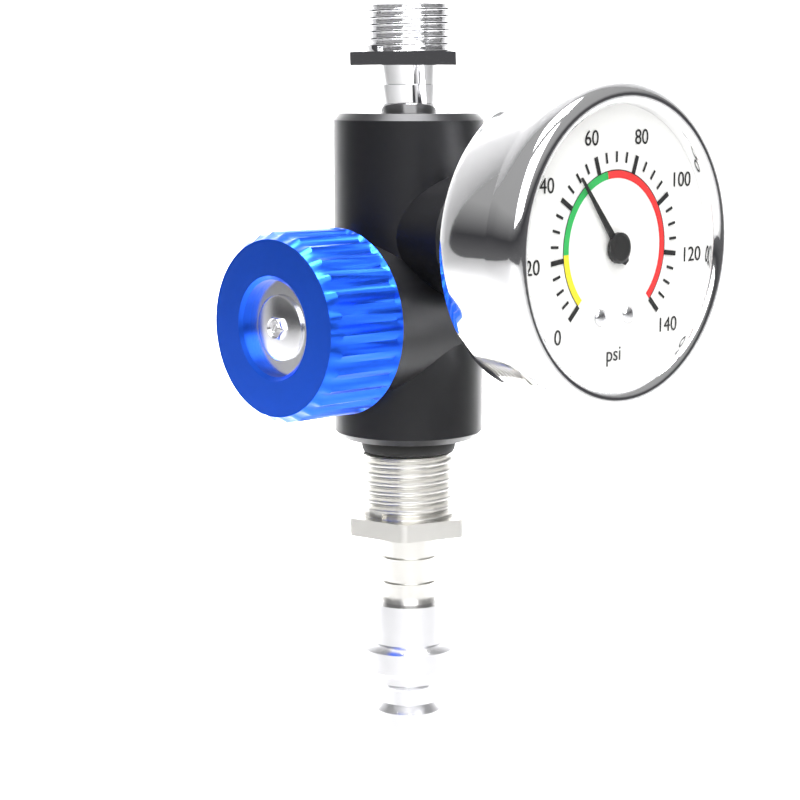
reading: 50 psi
